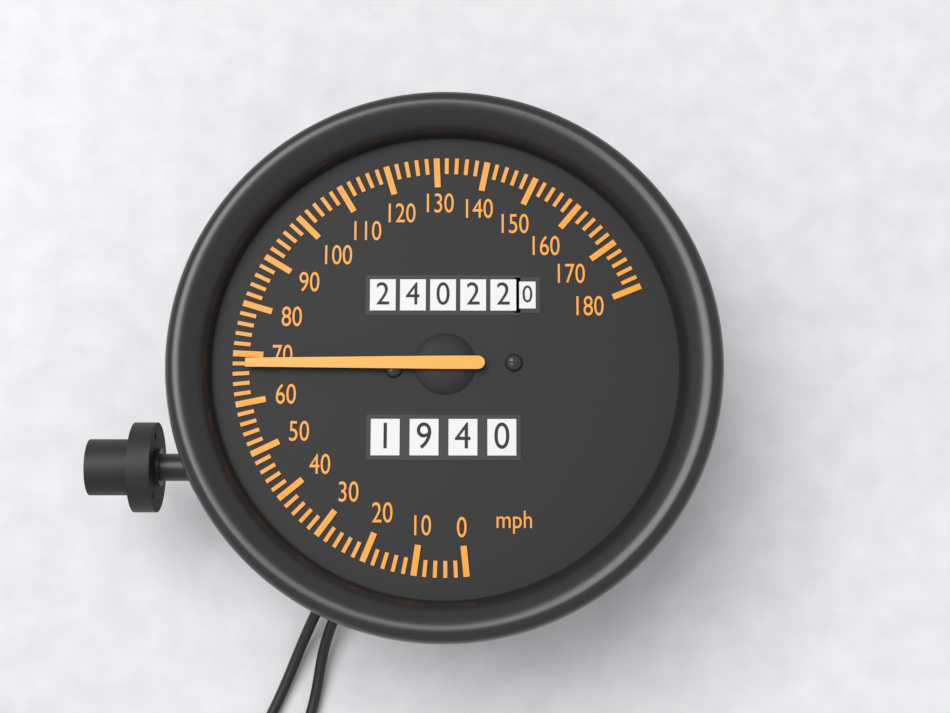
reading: 68 mph
